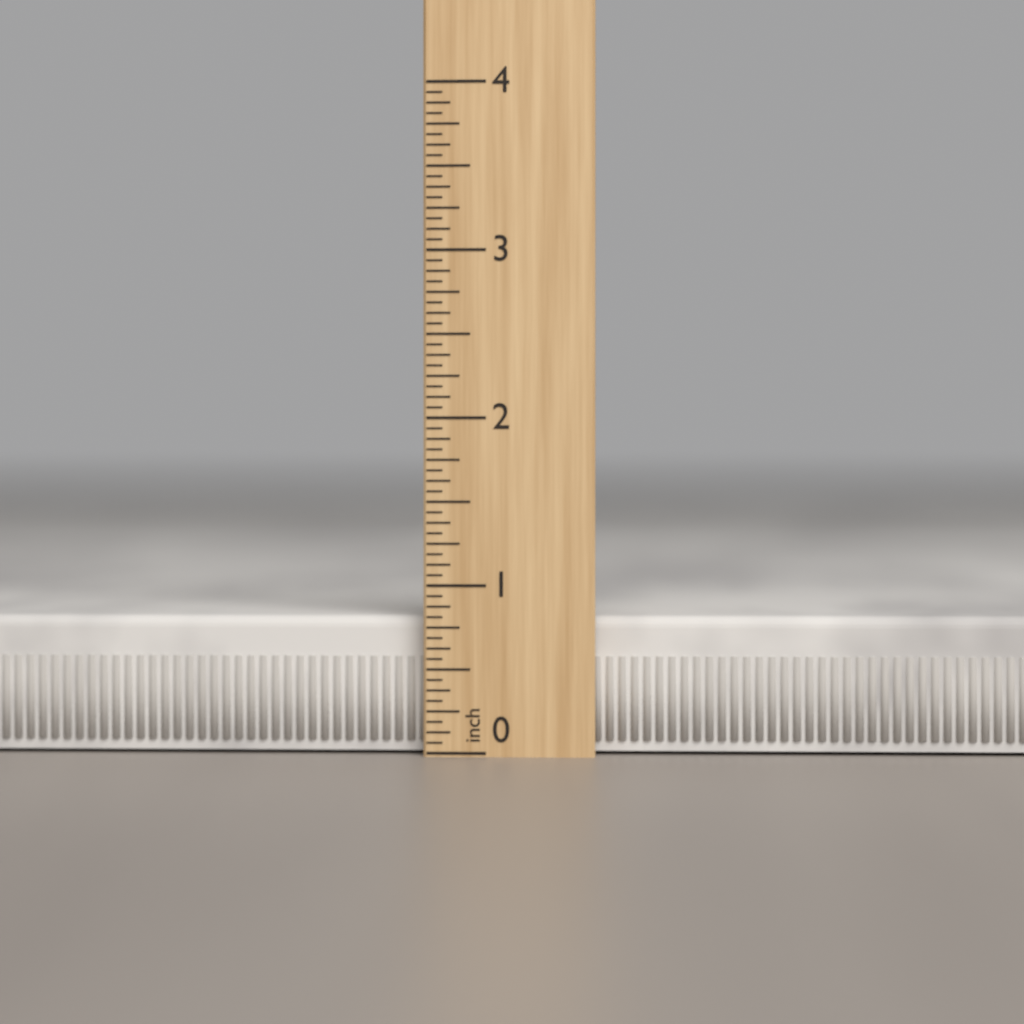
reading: 0.8125 inch
